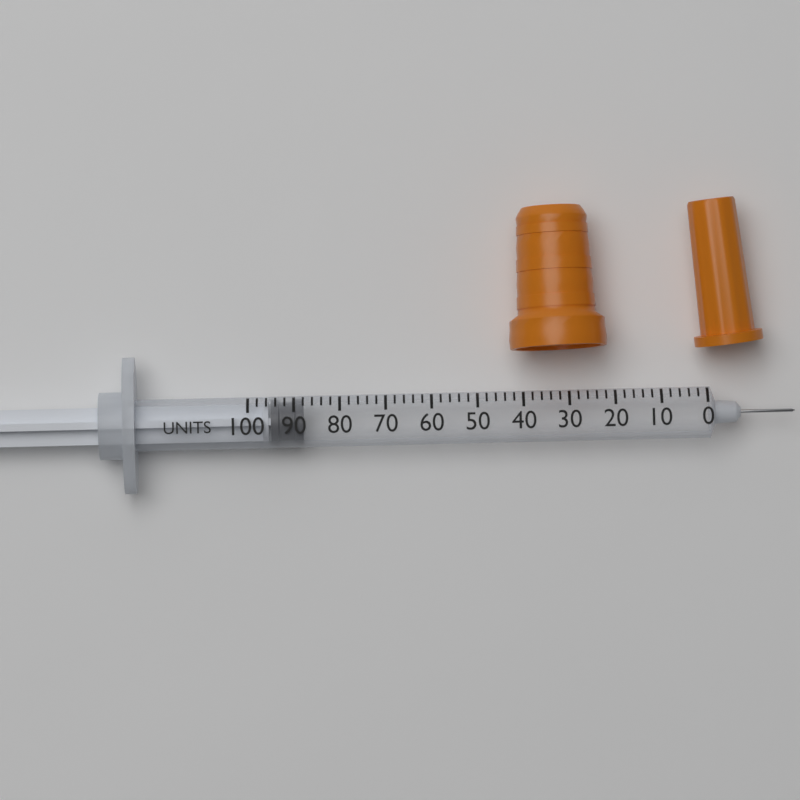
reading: 88 units
